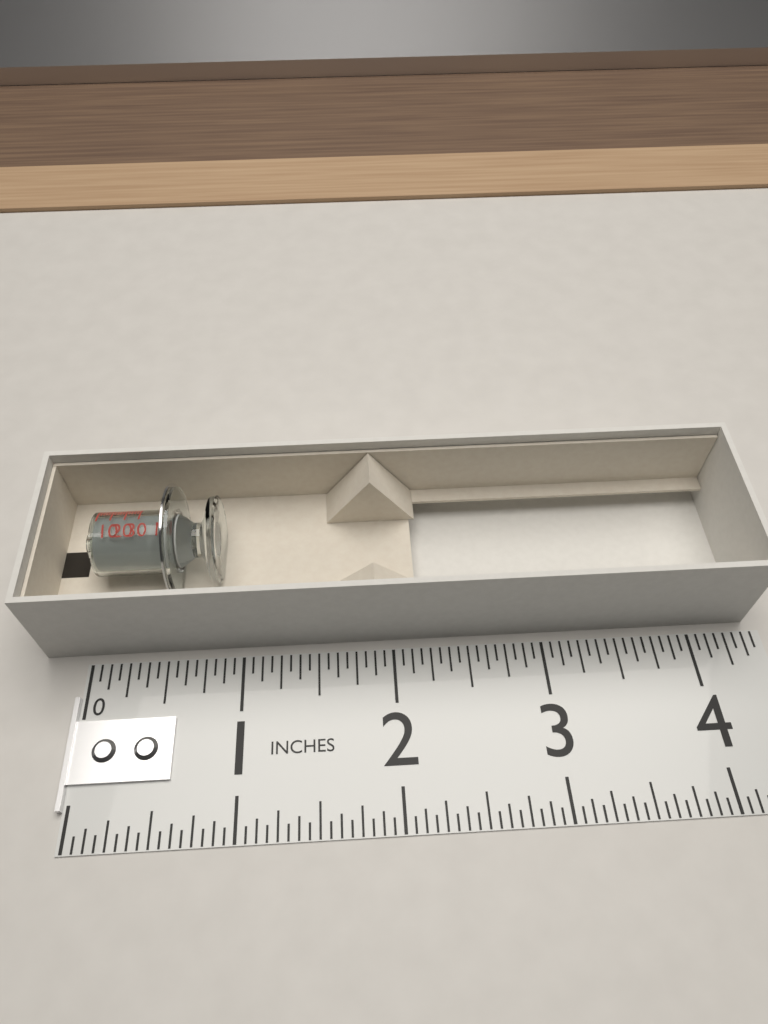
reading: 0.8750 in
